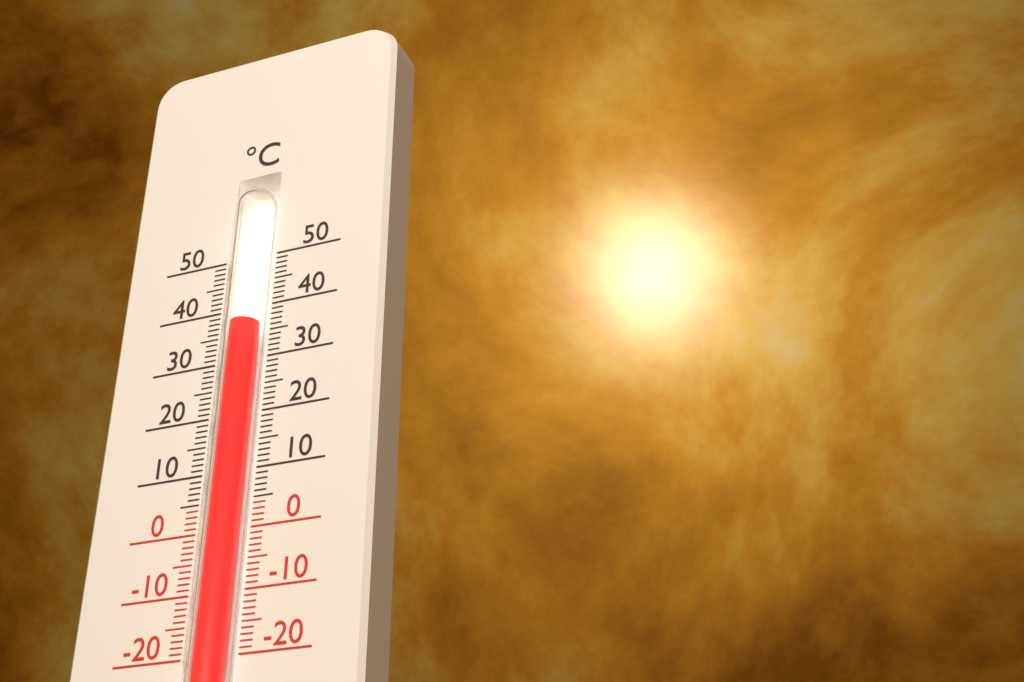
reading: 37 °C
